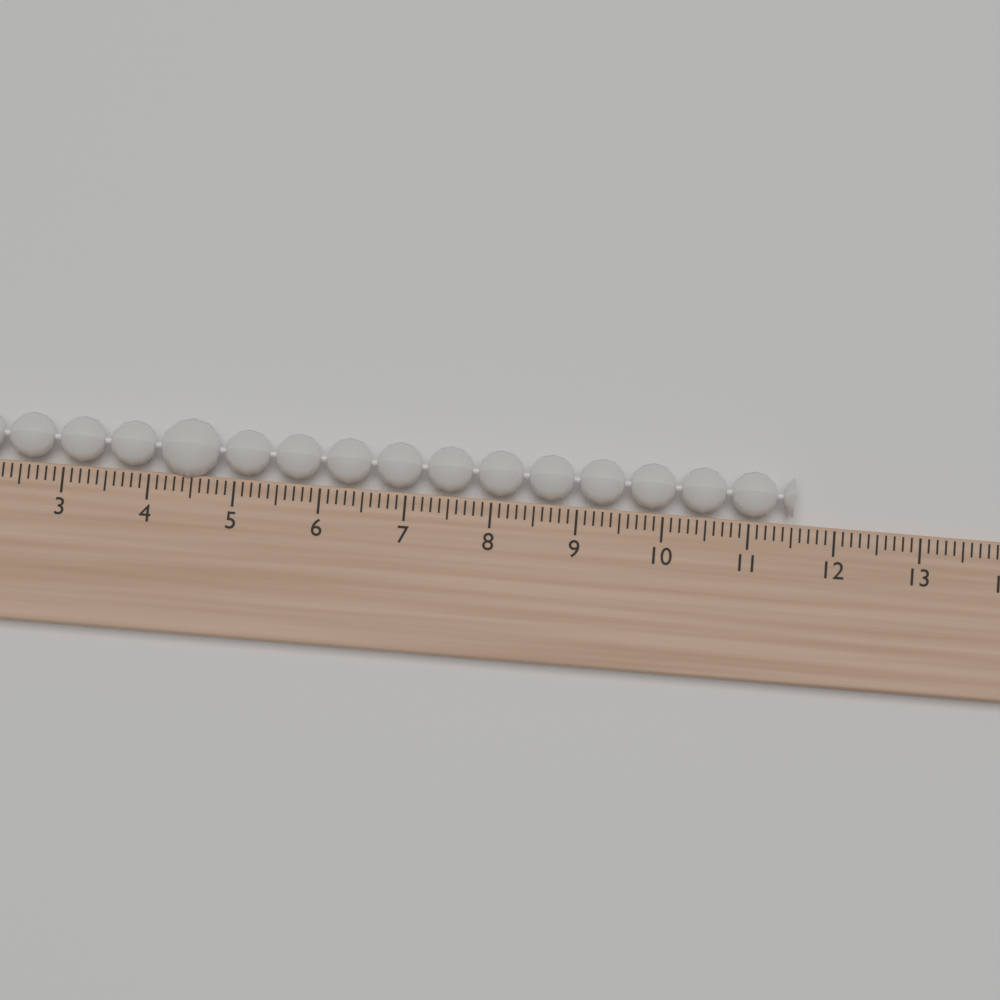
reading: 11.5 (no unit)
